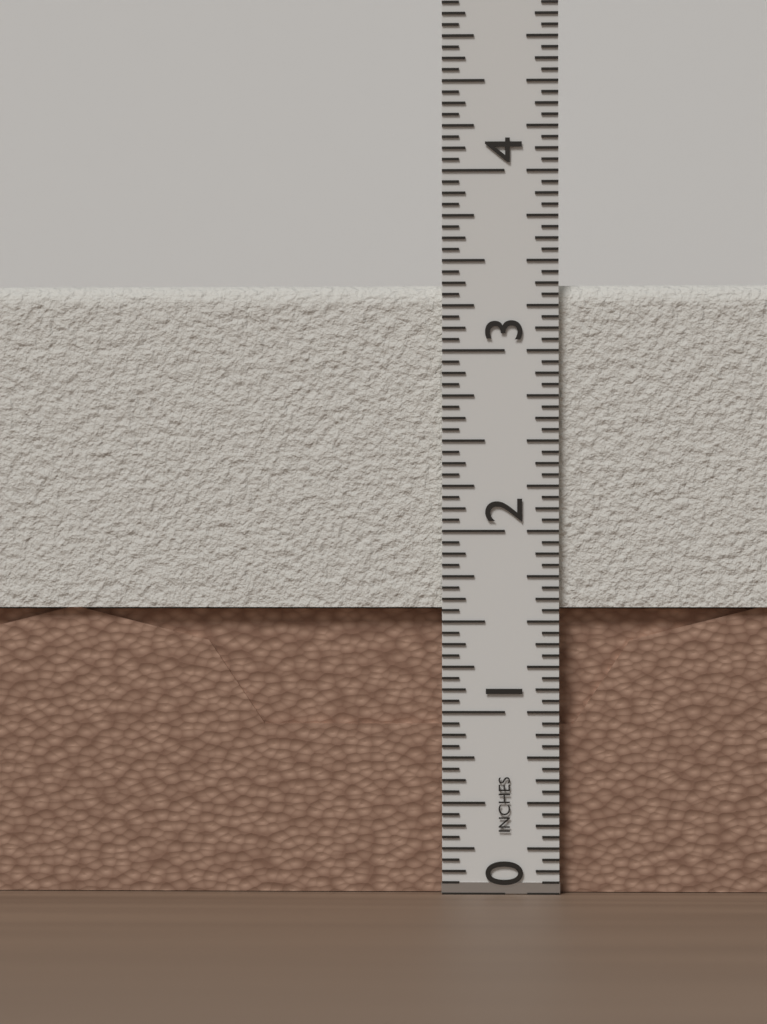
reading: 3.3750 in
